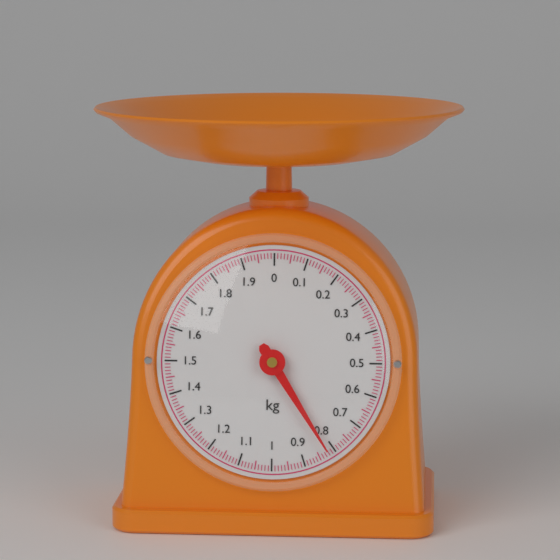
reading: 0.82 kg
